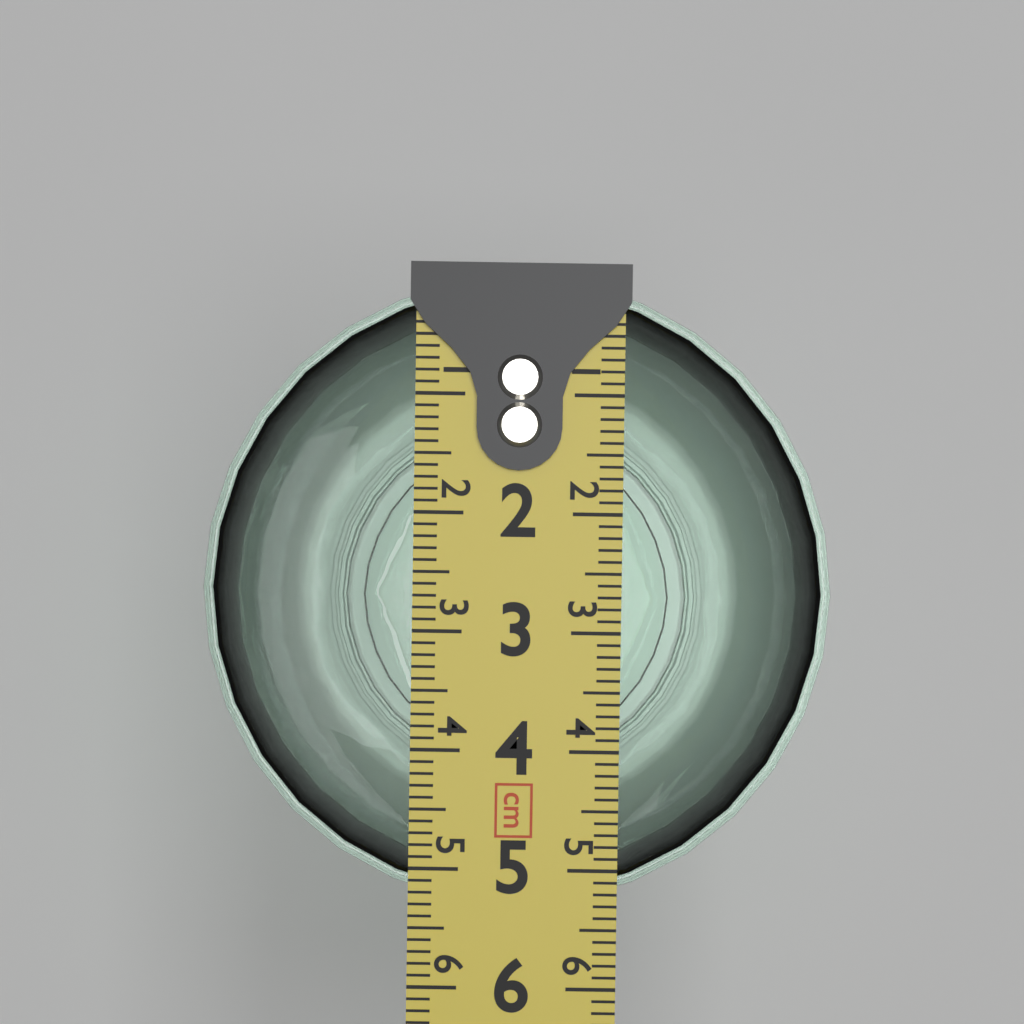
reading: 5.3 cm
